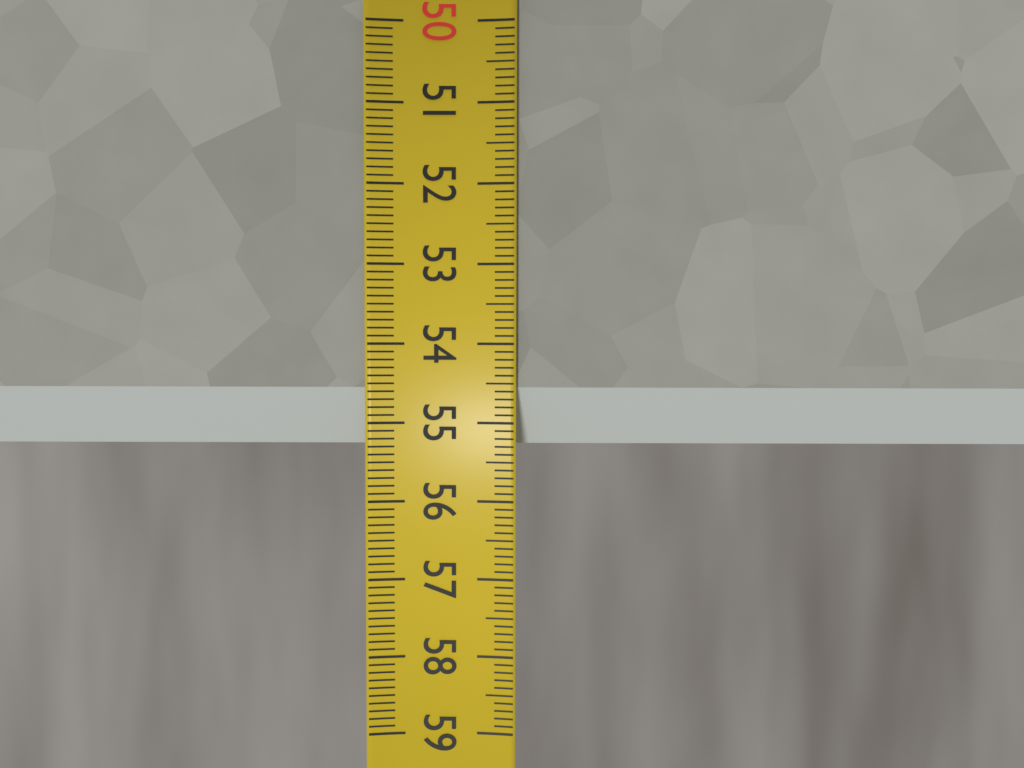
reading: 55.3 (no unit)
